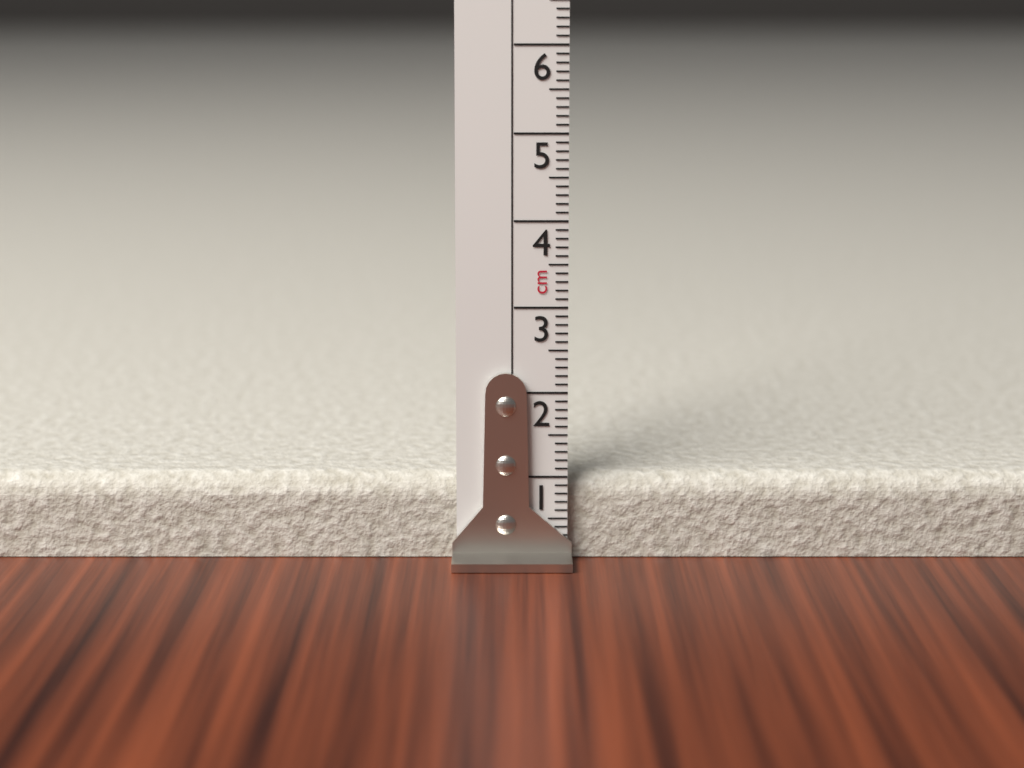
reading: 1.0 cm
